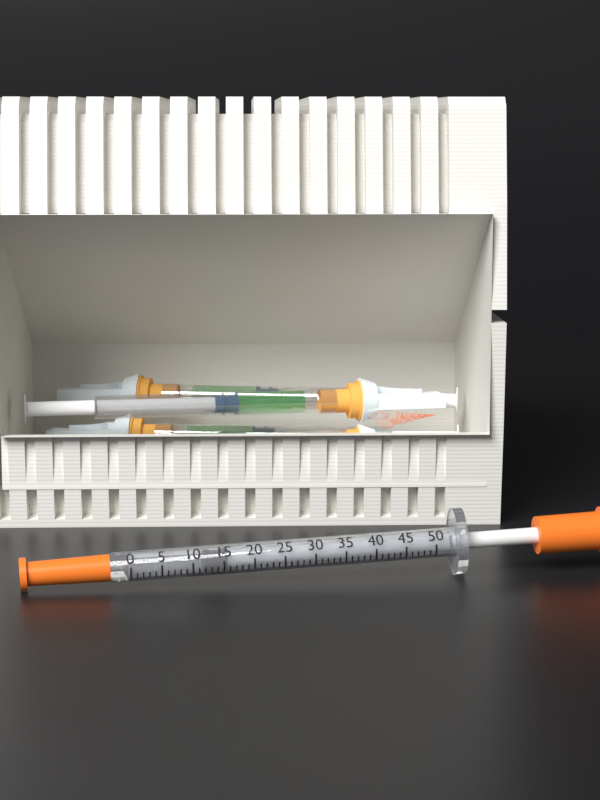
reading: 12 units
